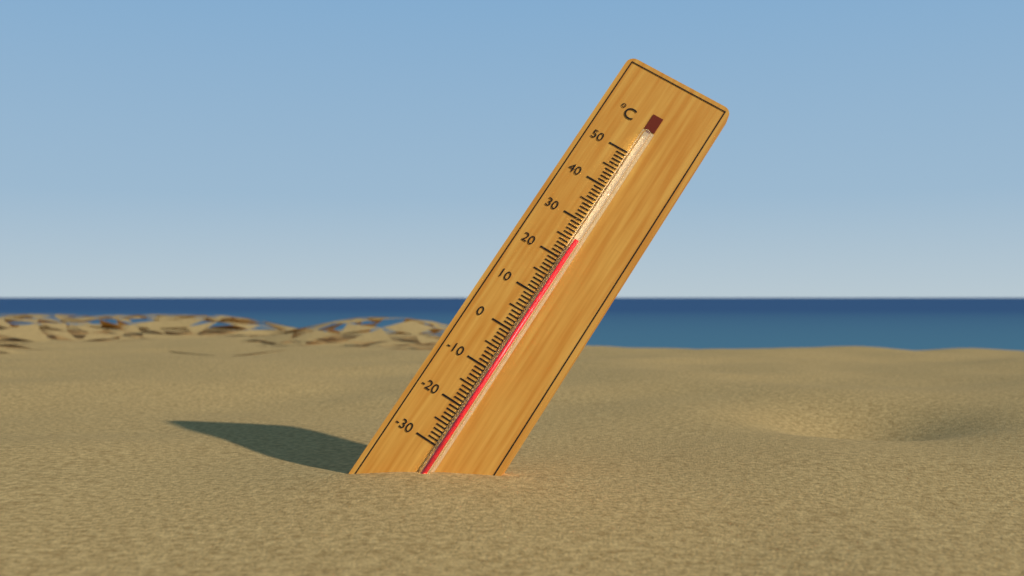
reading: 25 °C
